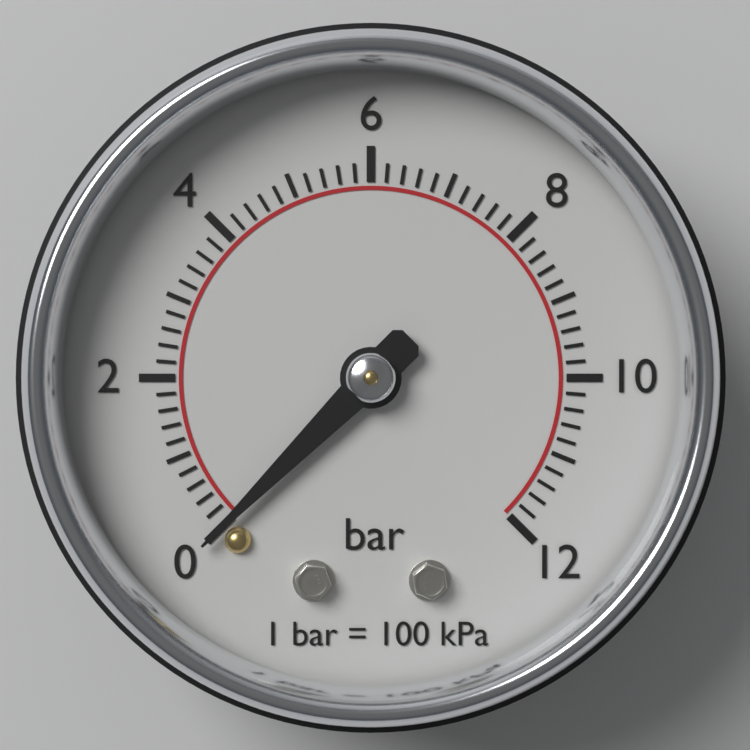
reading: 0.0 bar
